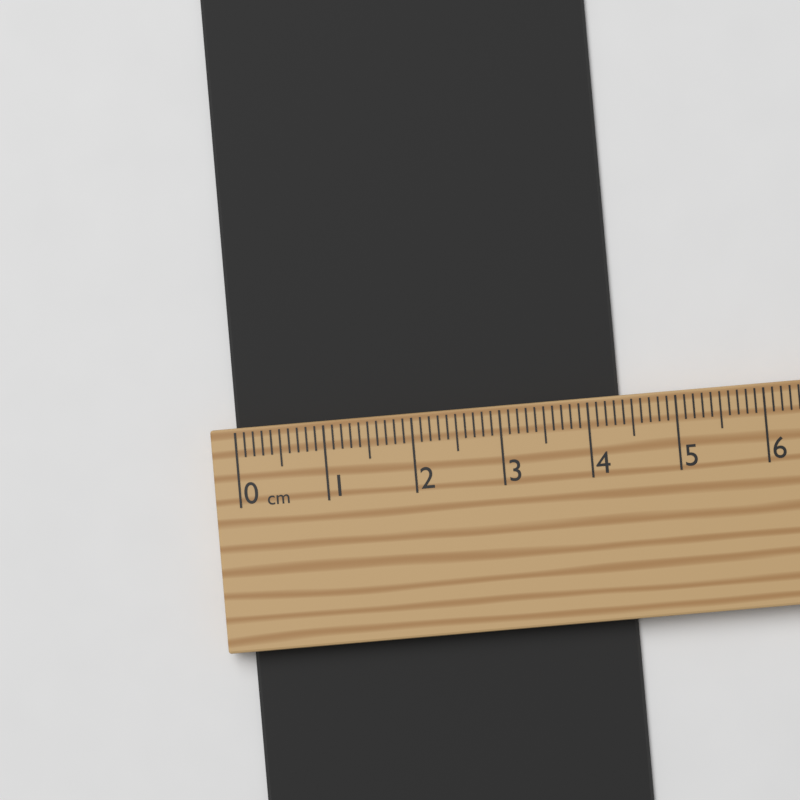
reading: 4.4 cm
